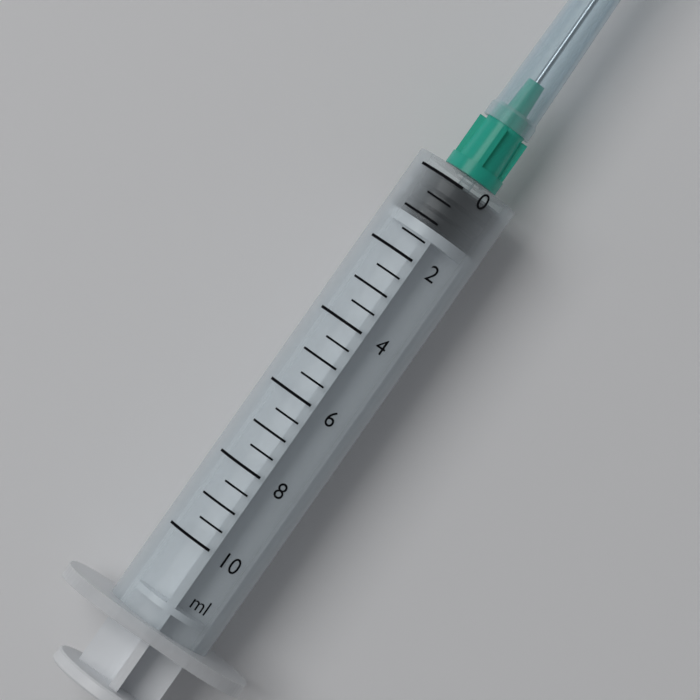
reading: 0.0 ml
